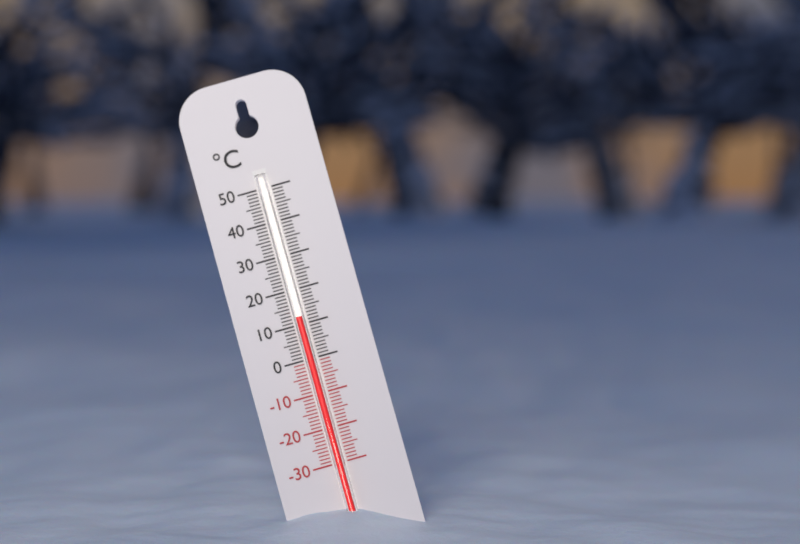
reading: 12 °C
